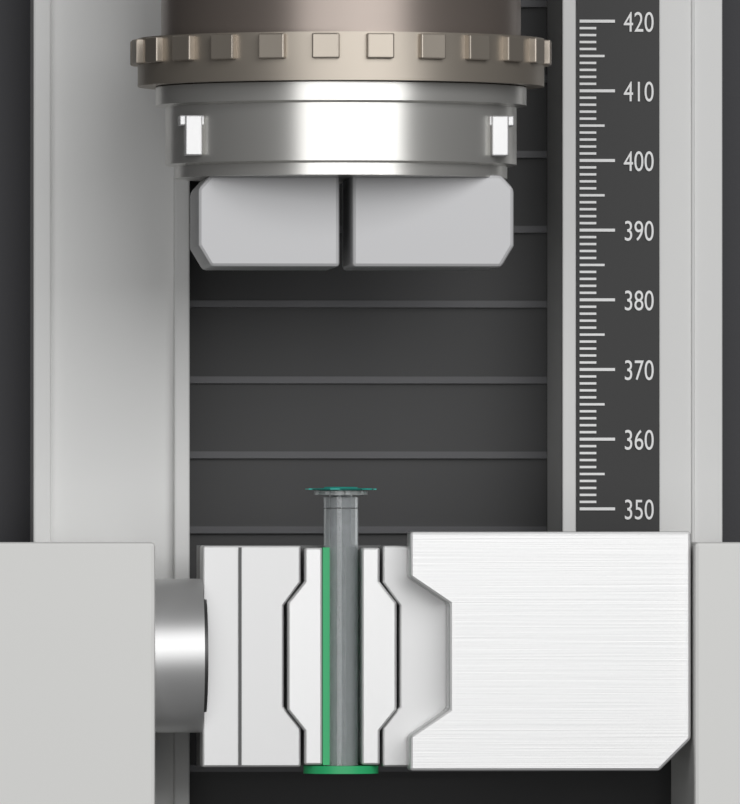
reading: 353 (no unit)
